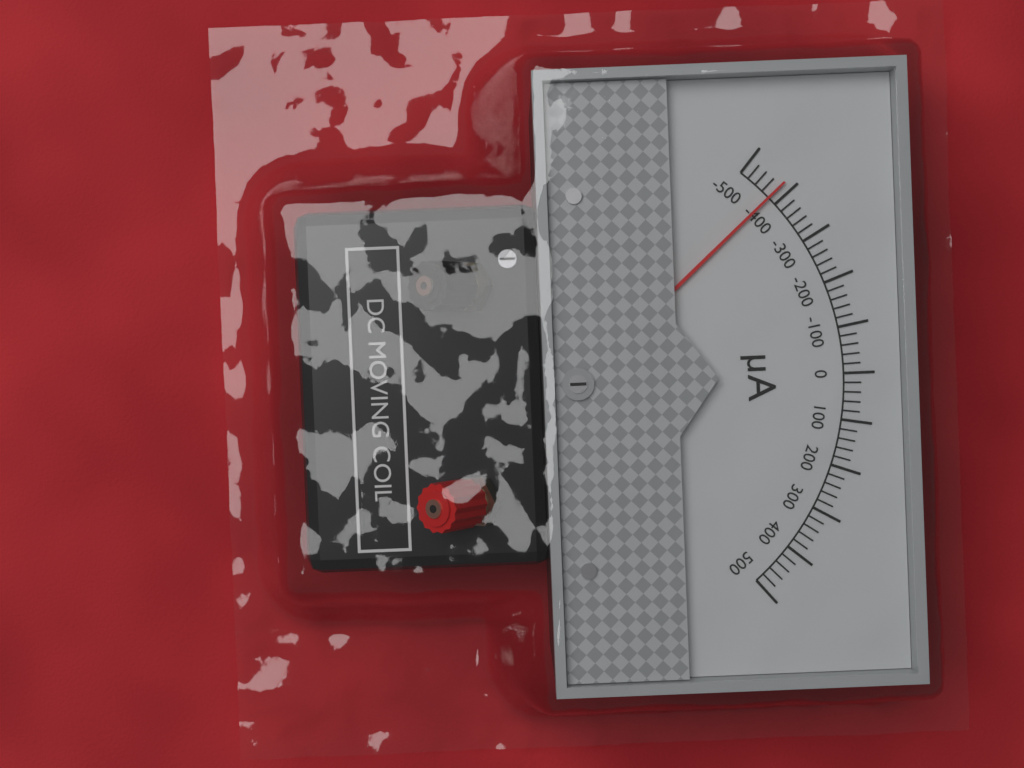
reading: -420 µA
